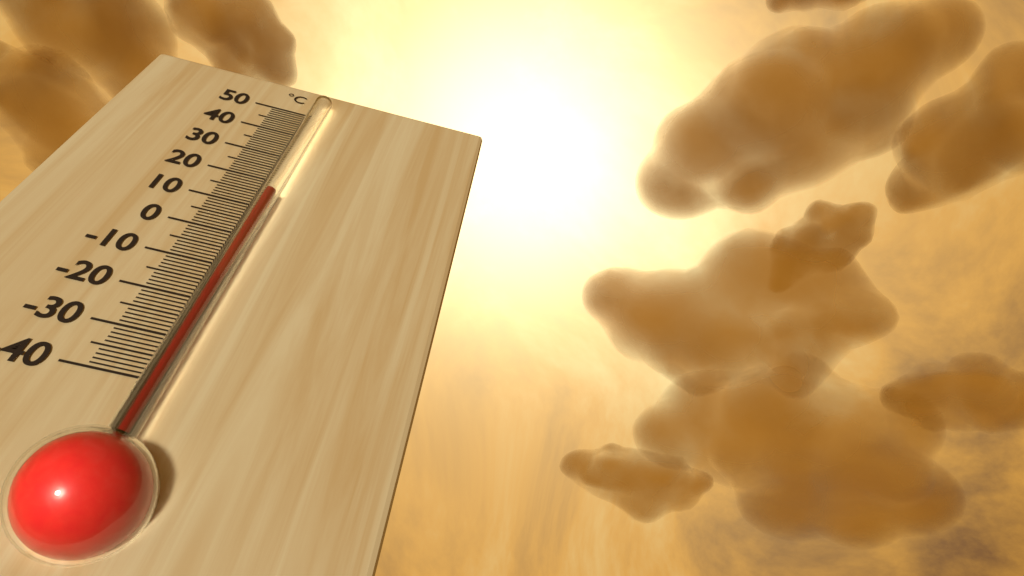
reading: 13 °C
